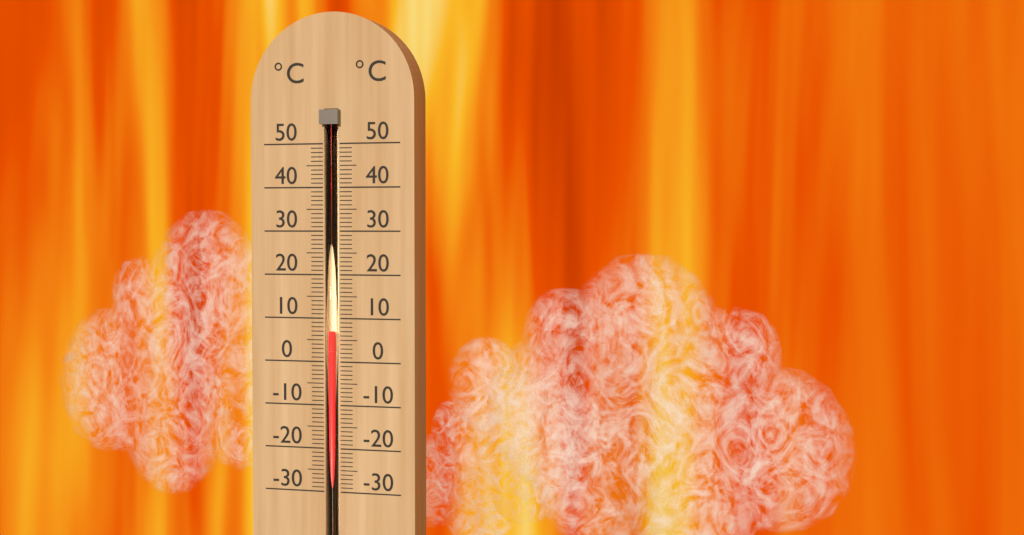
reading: 7 °C
